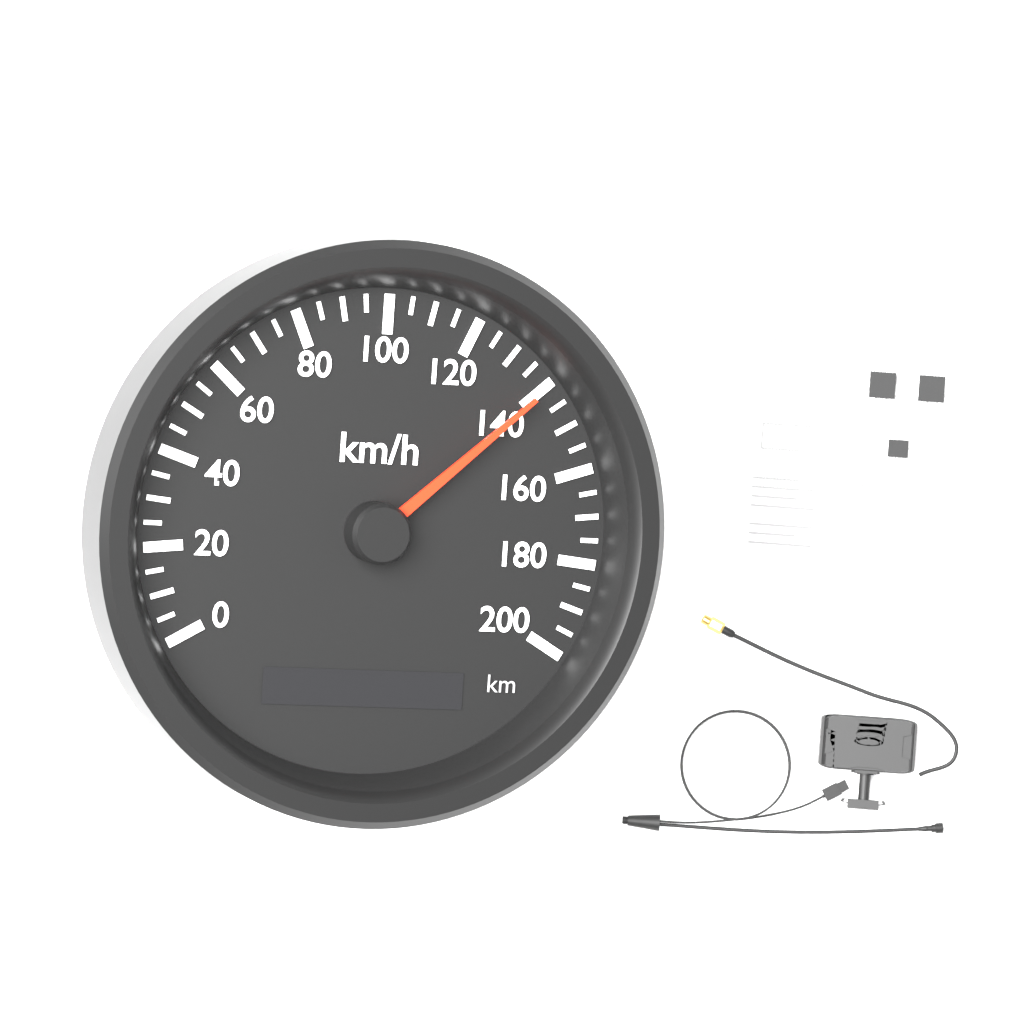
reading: 140 km/h
